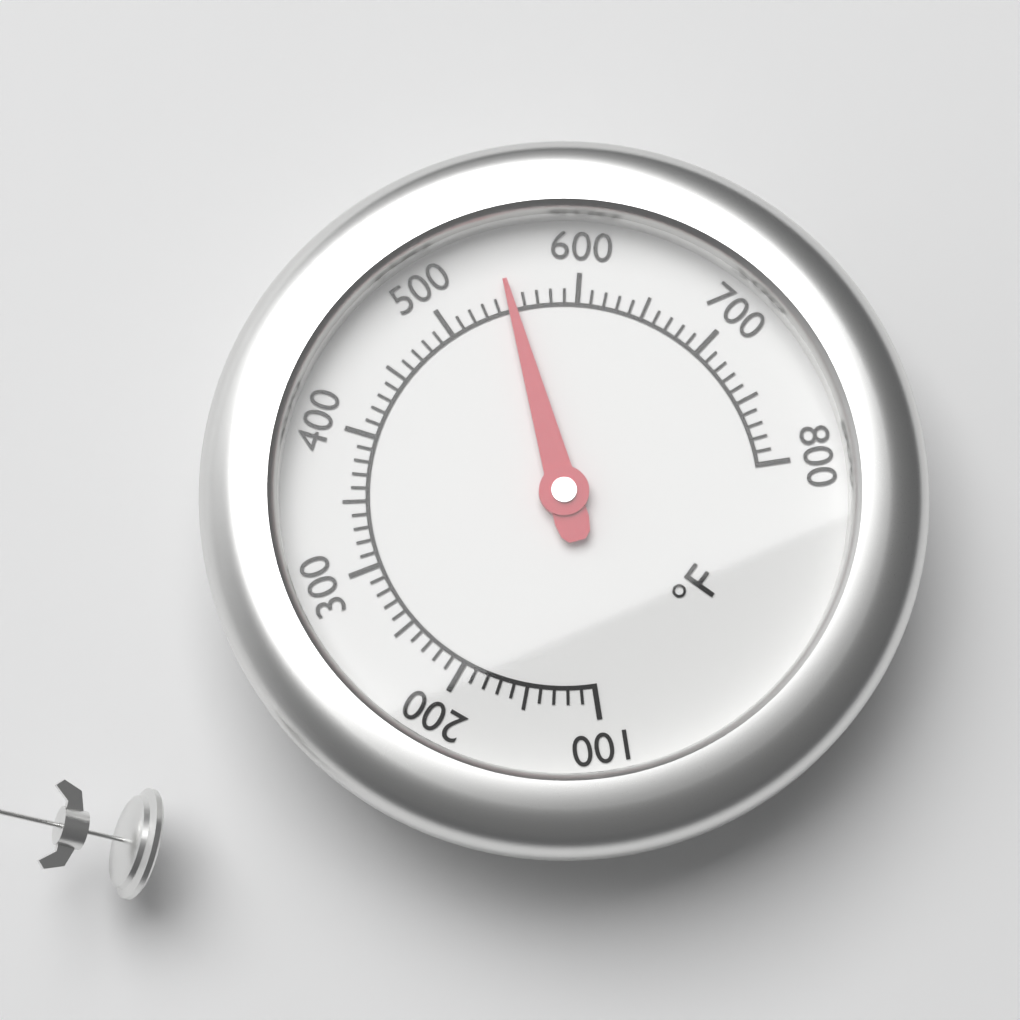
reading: 550 °F
